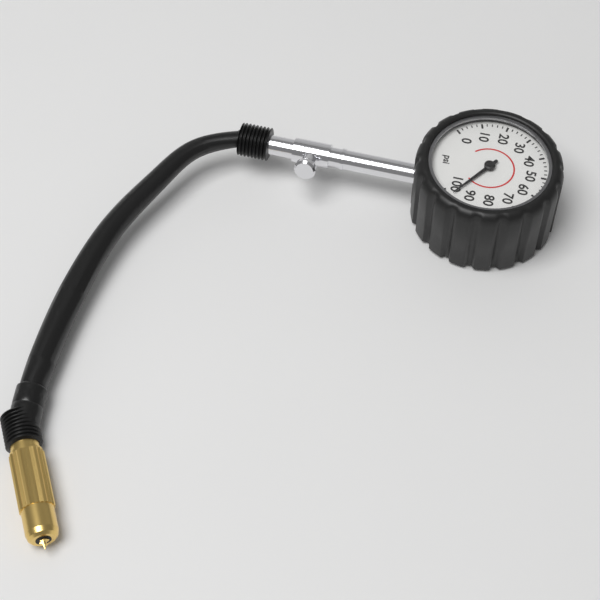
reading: 96 psi
